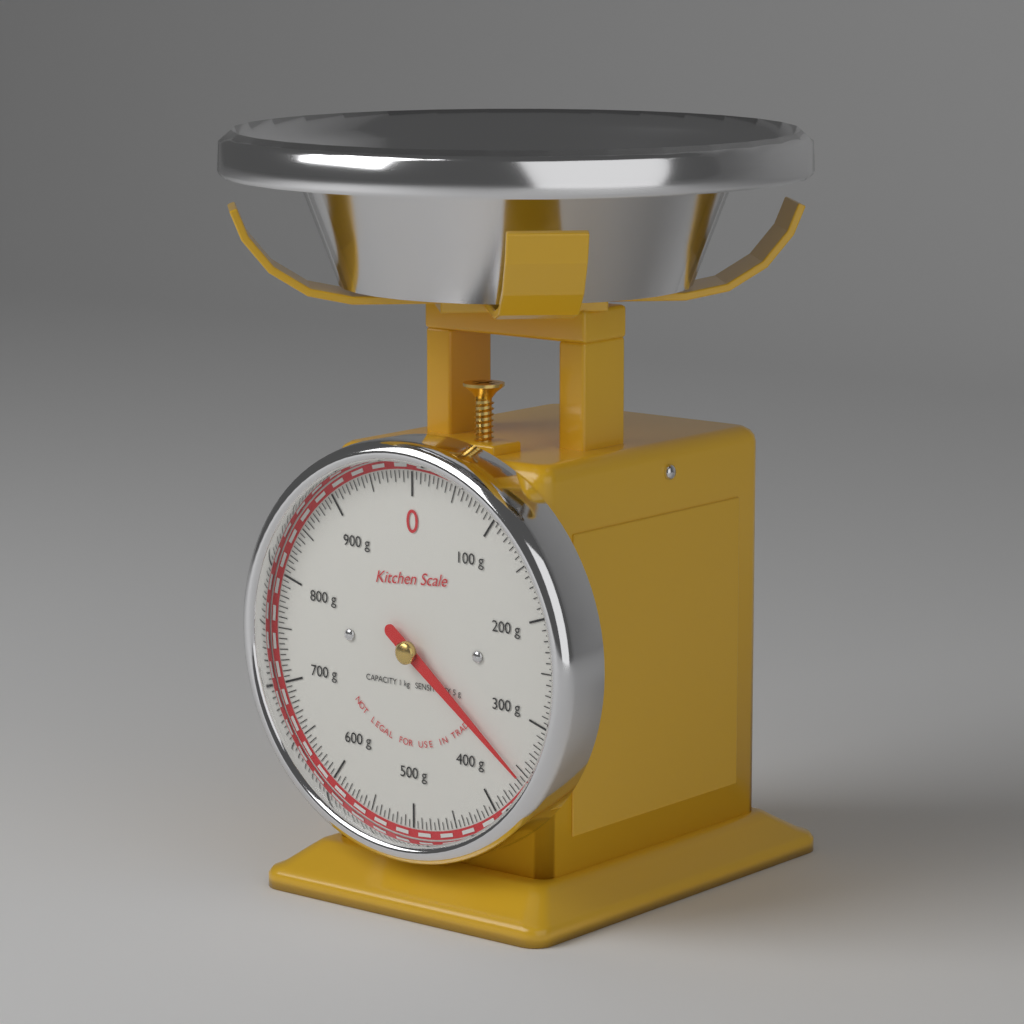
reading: 355 g
